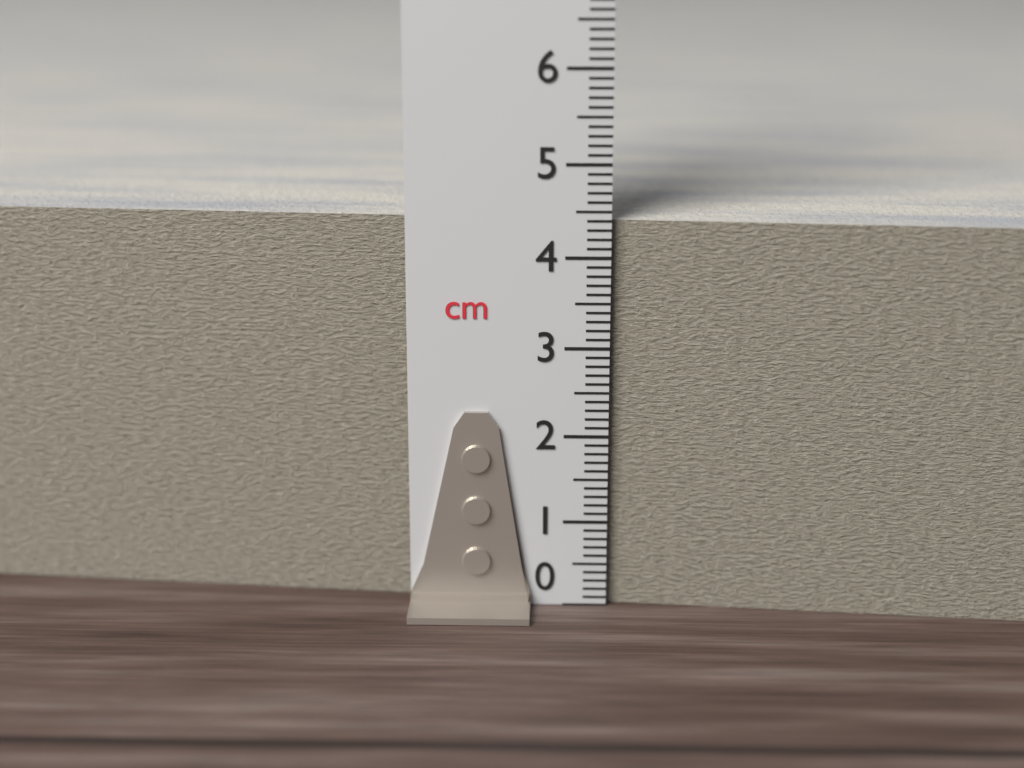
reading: 4.4 cm
